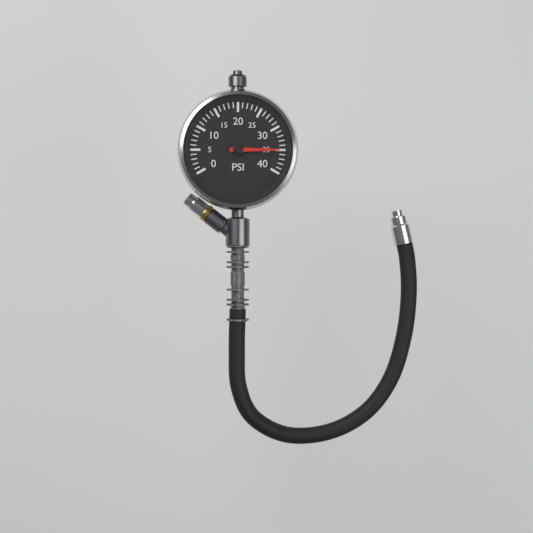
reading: 35 psi
